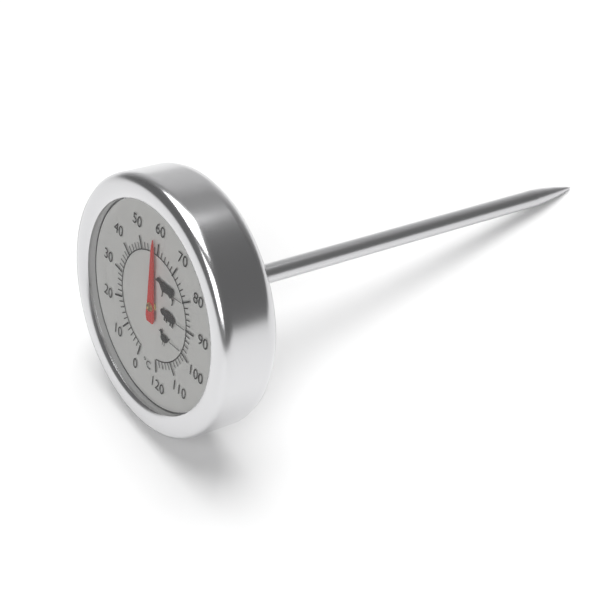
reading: 58 °C
